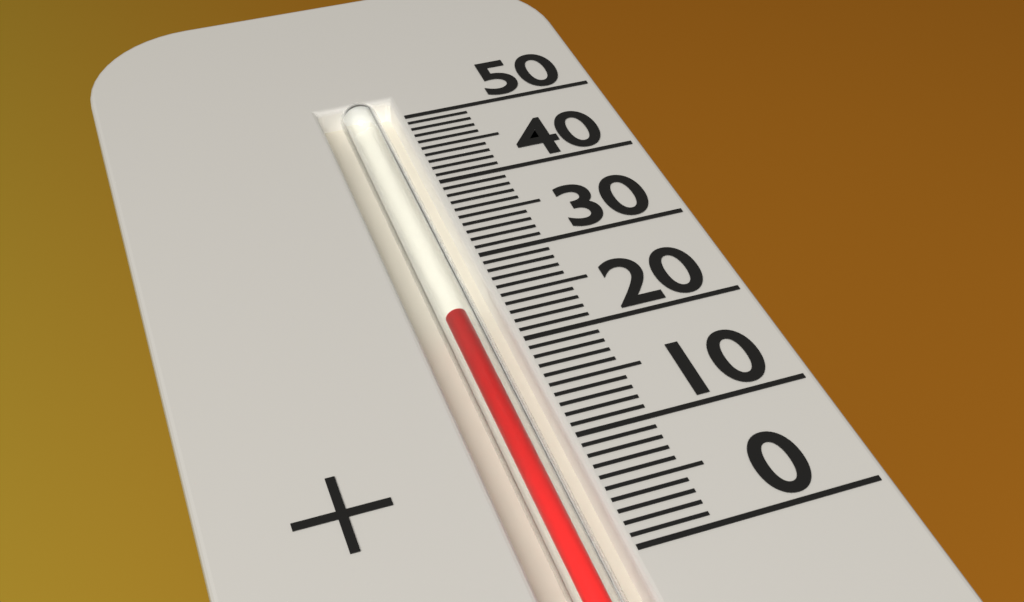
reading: 24 (no unit)
